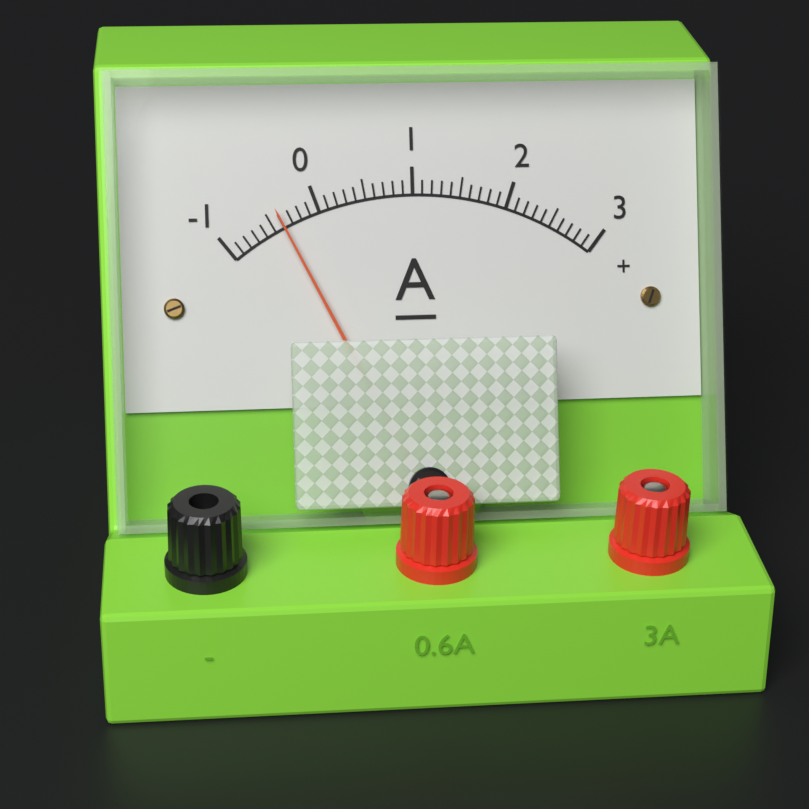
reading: -0.4 A
